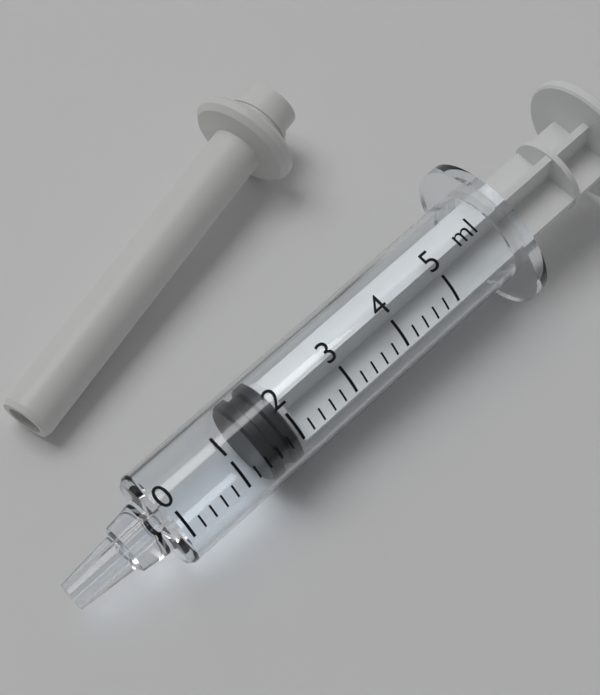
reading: 1.4 ml
